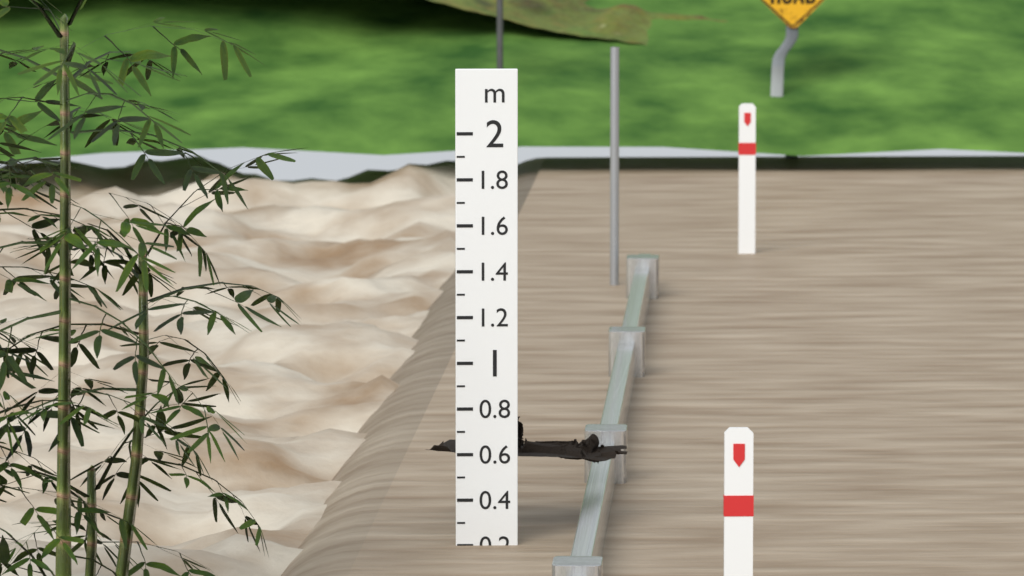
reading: 0.2 m
